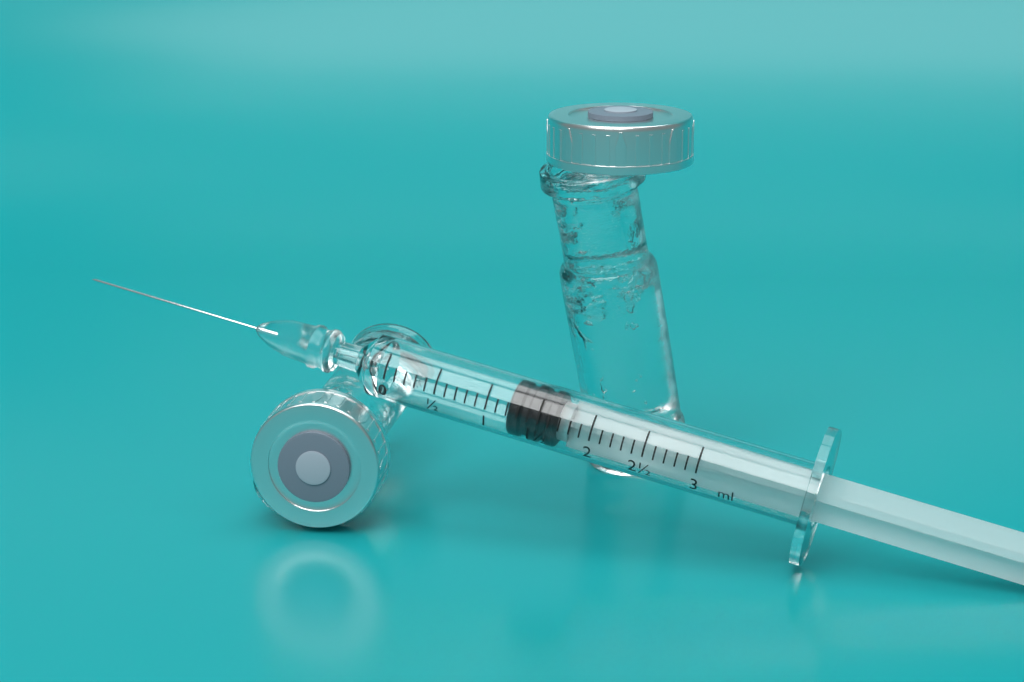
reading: 1.2 ml
